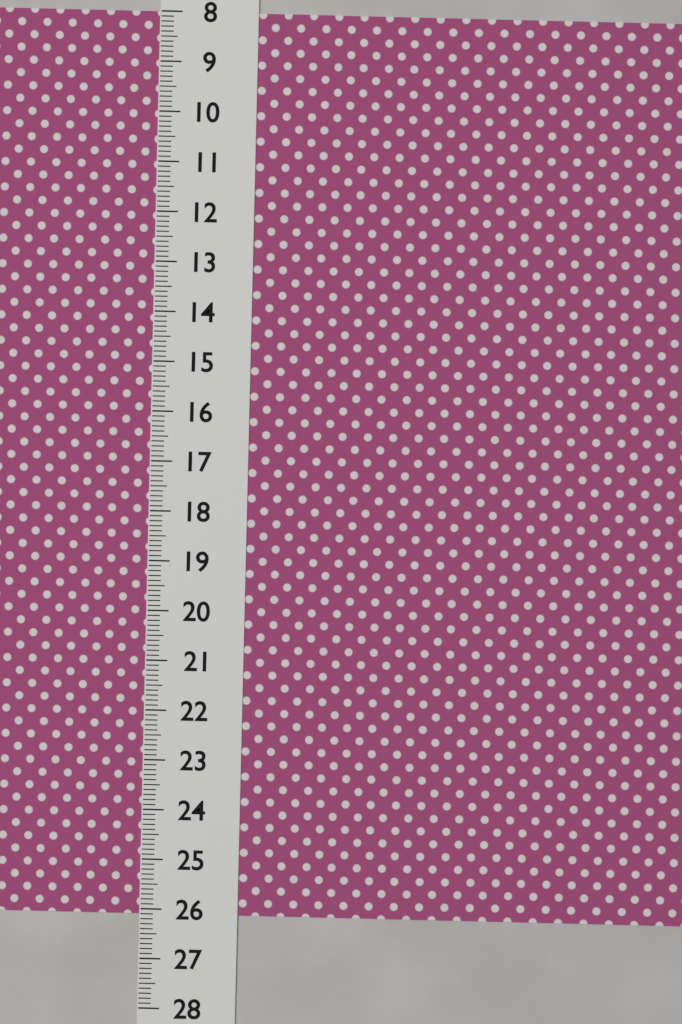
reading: 26.1 (no unit)
